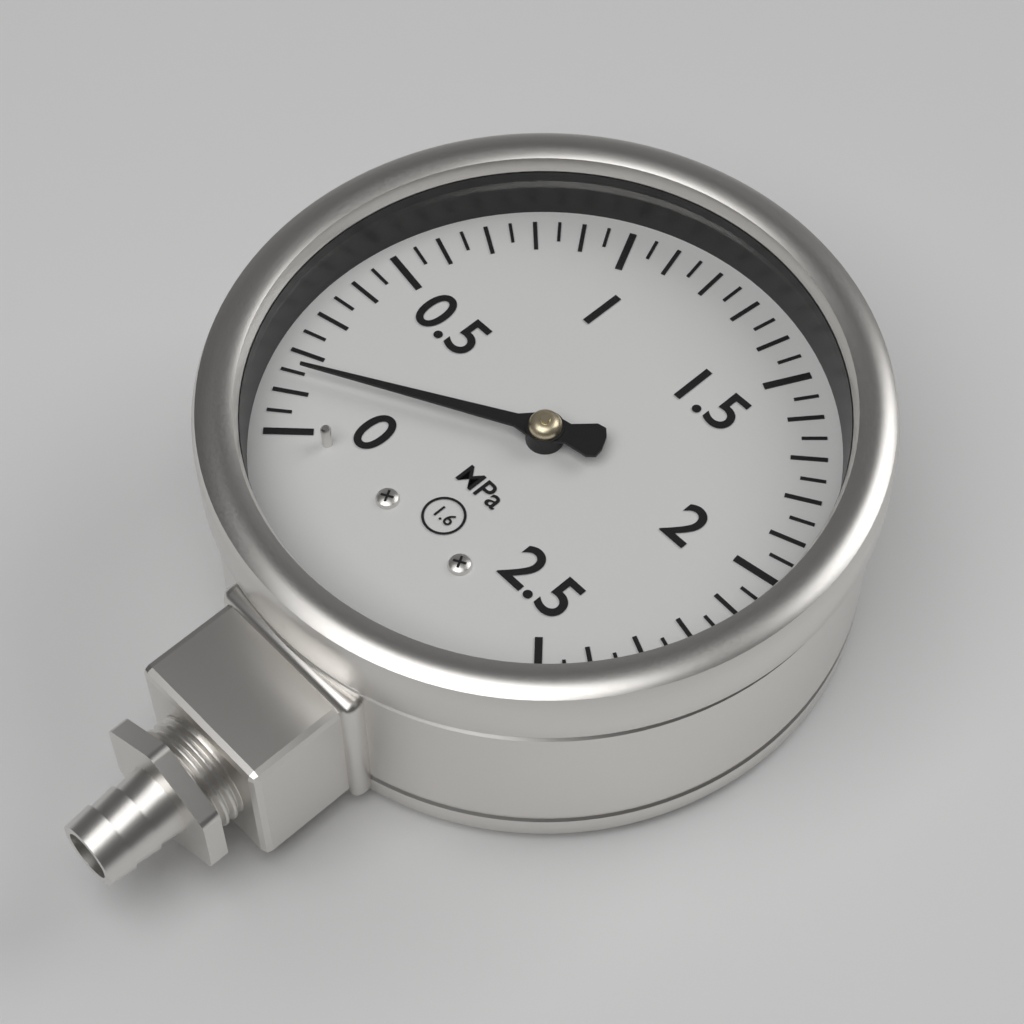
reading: 0.15 MPa
